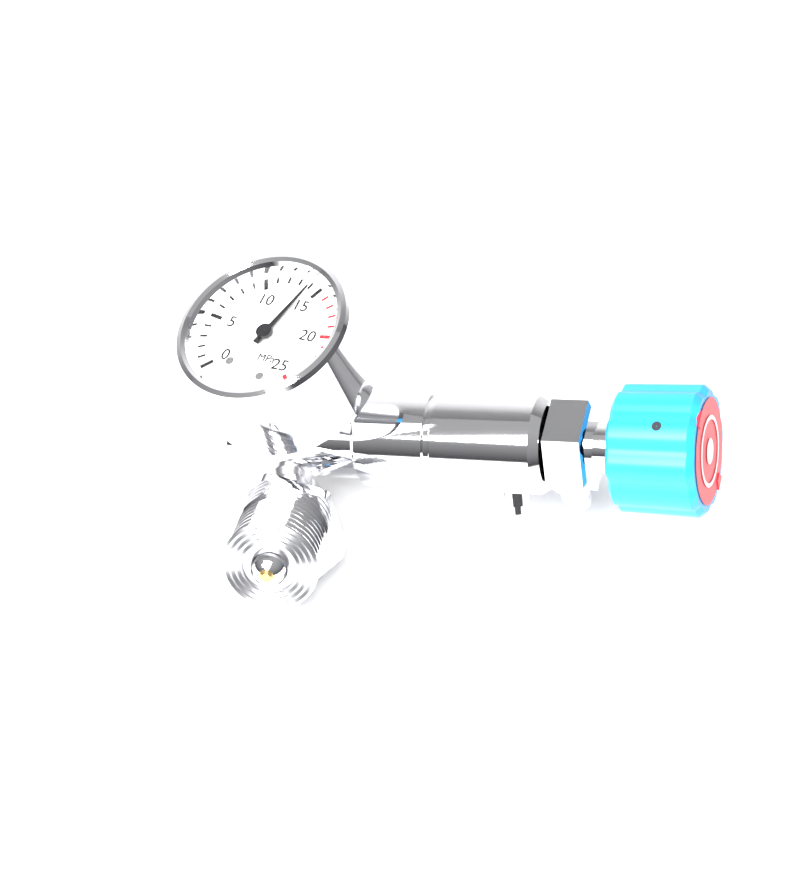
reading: 14 MPa
